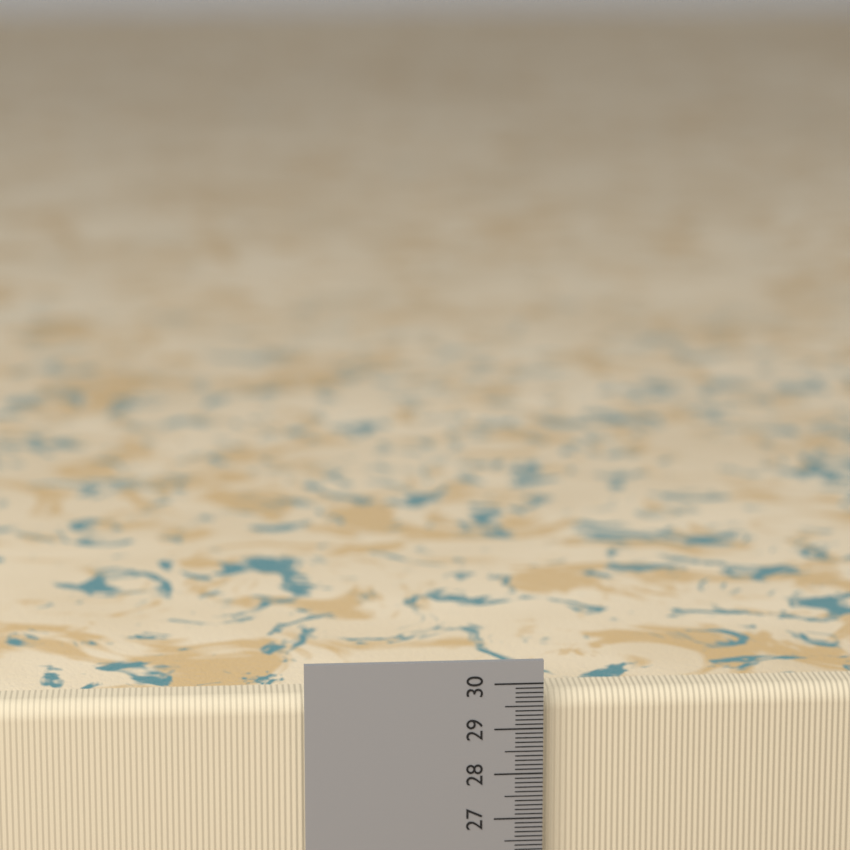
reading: 29.7 cm
